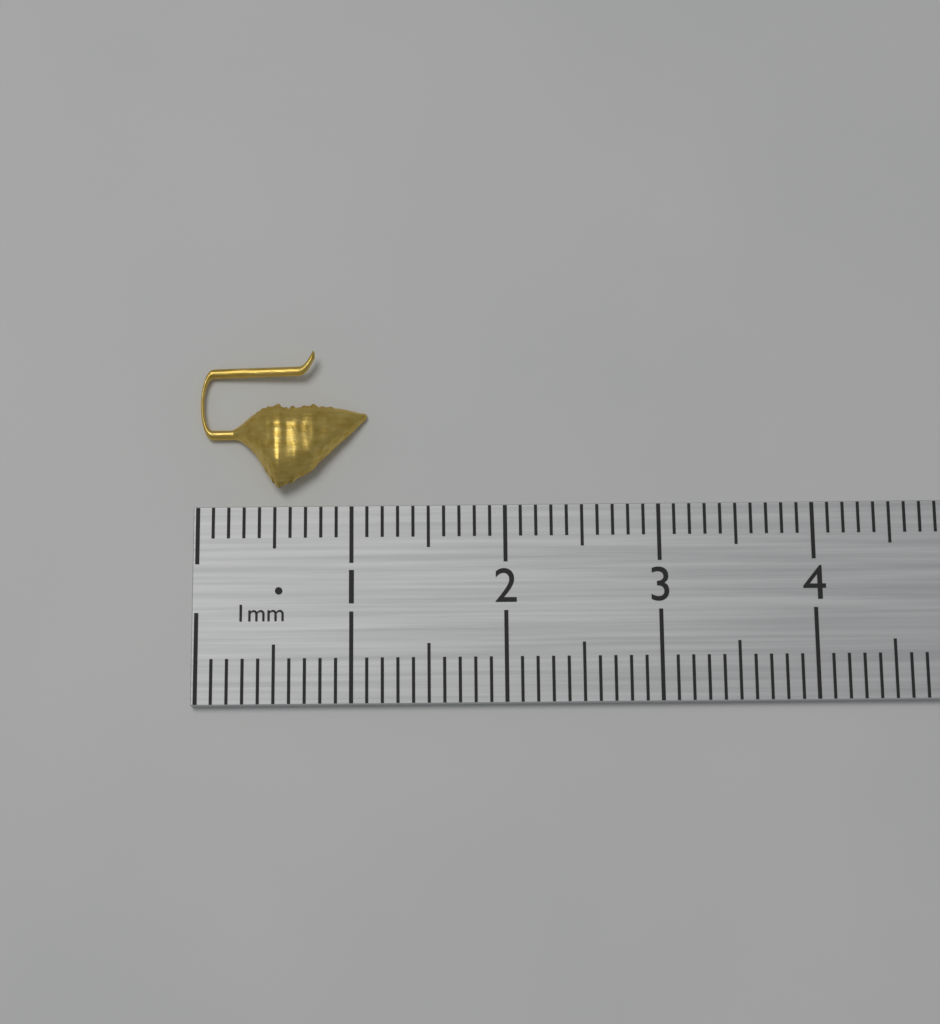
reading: 1.1 cm
